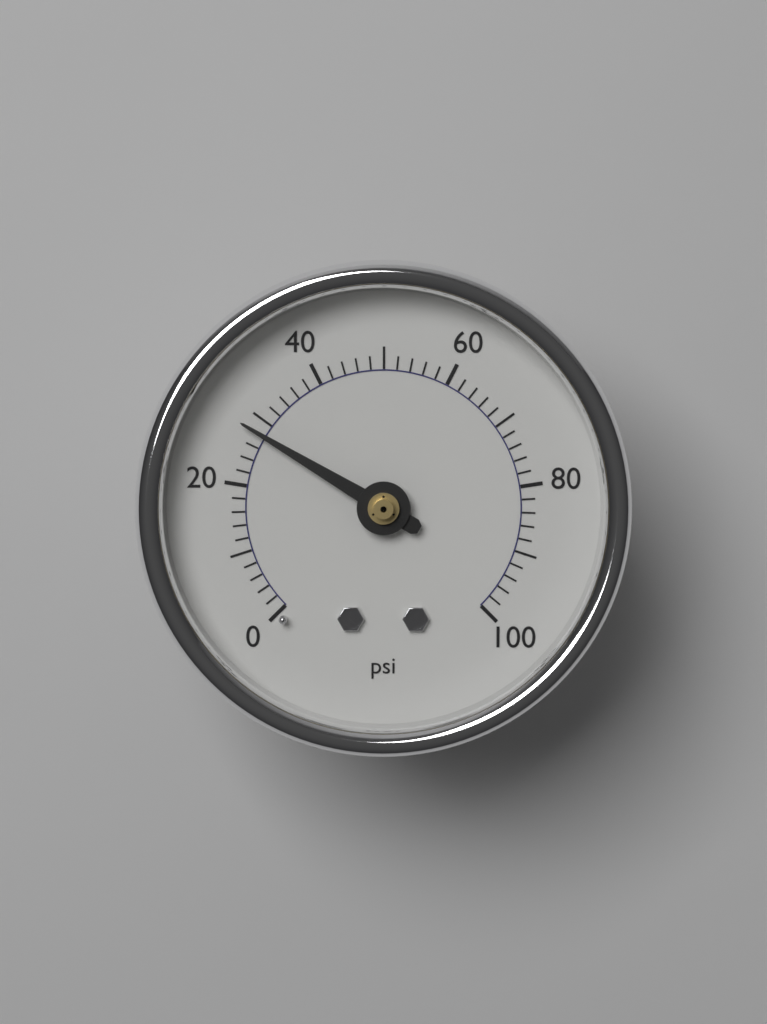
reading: 28 psi
